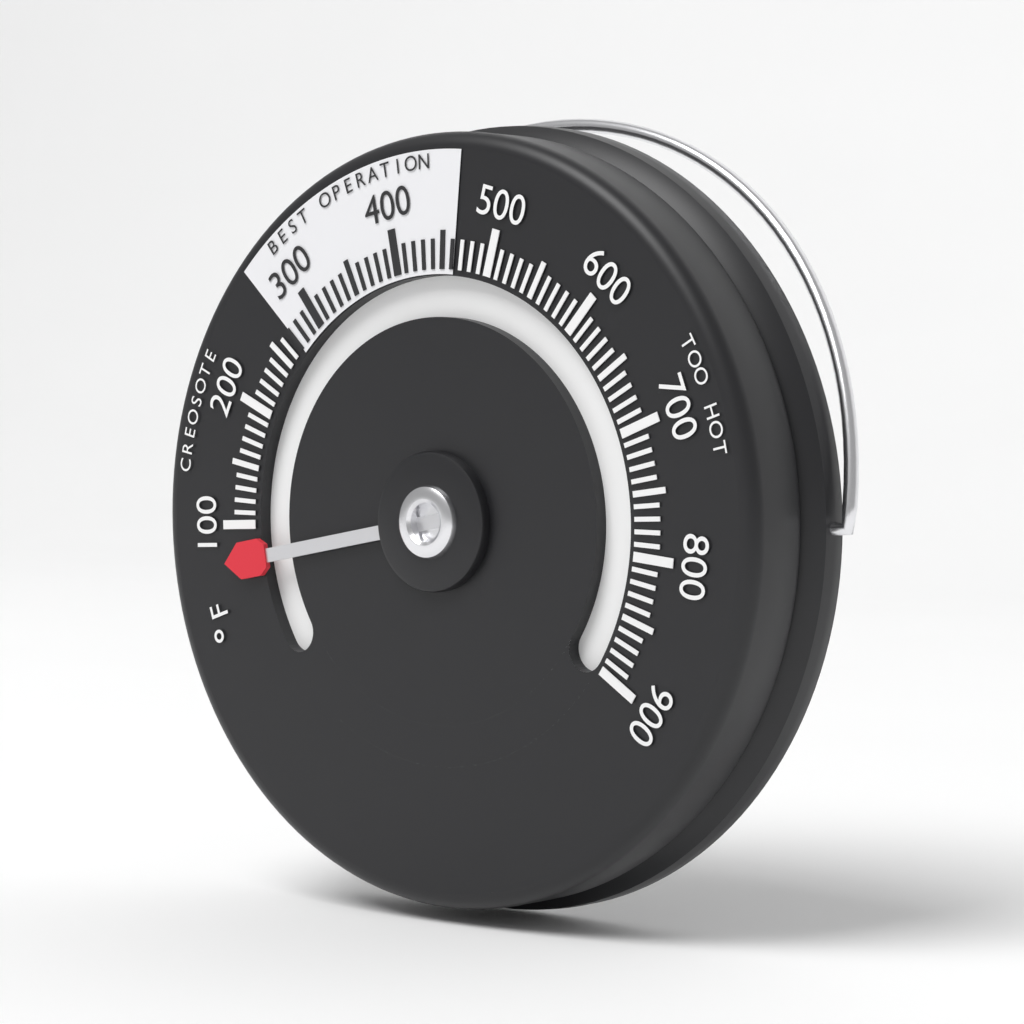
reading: 70 °F
